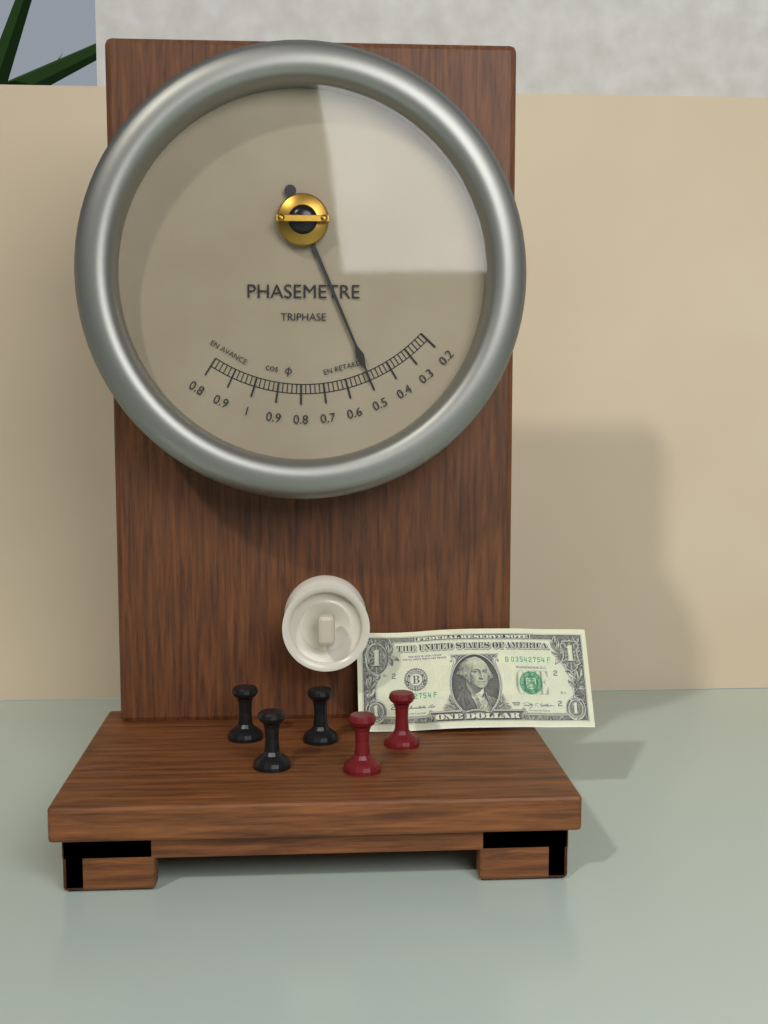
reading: 0.50 cos φ
